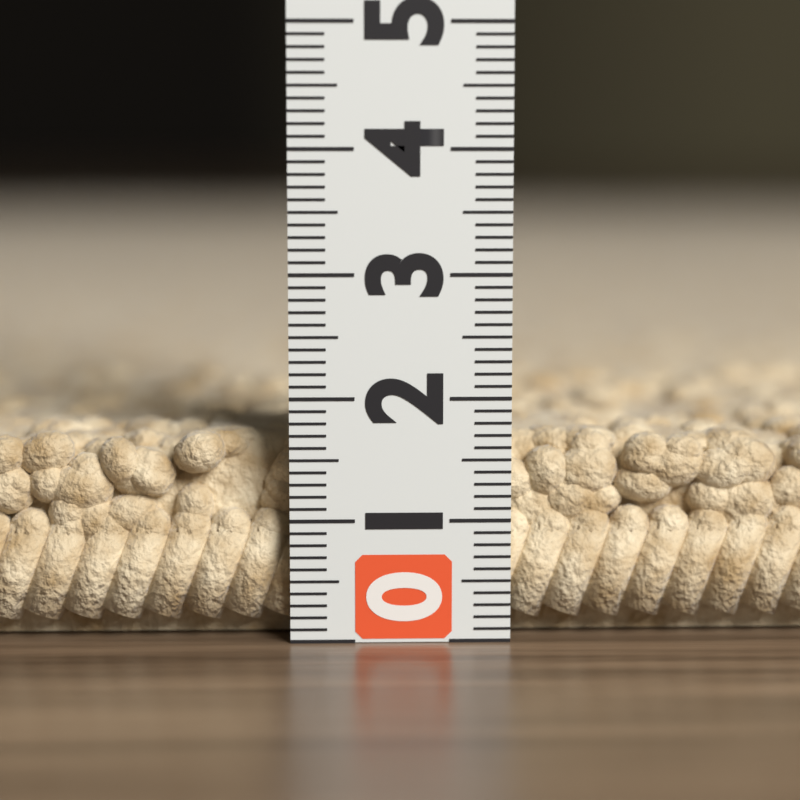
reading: 1.7 (no unit)
